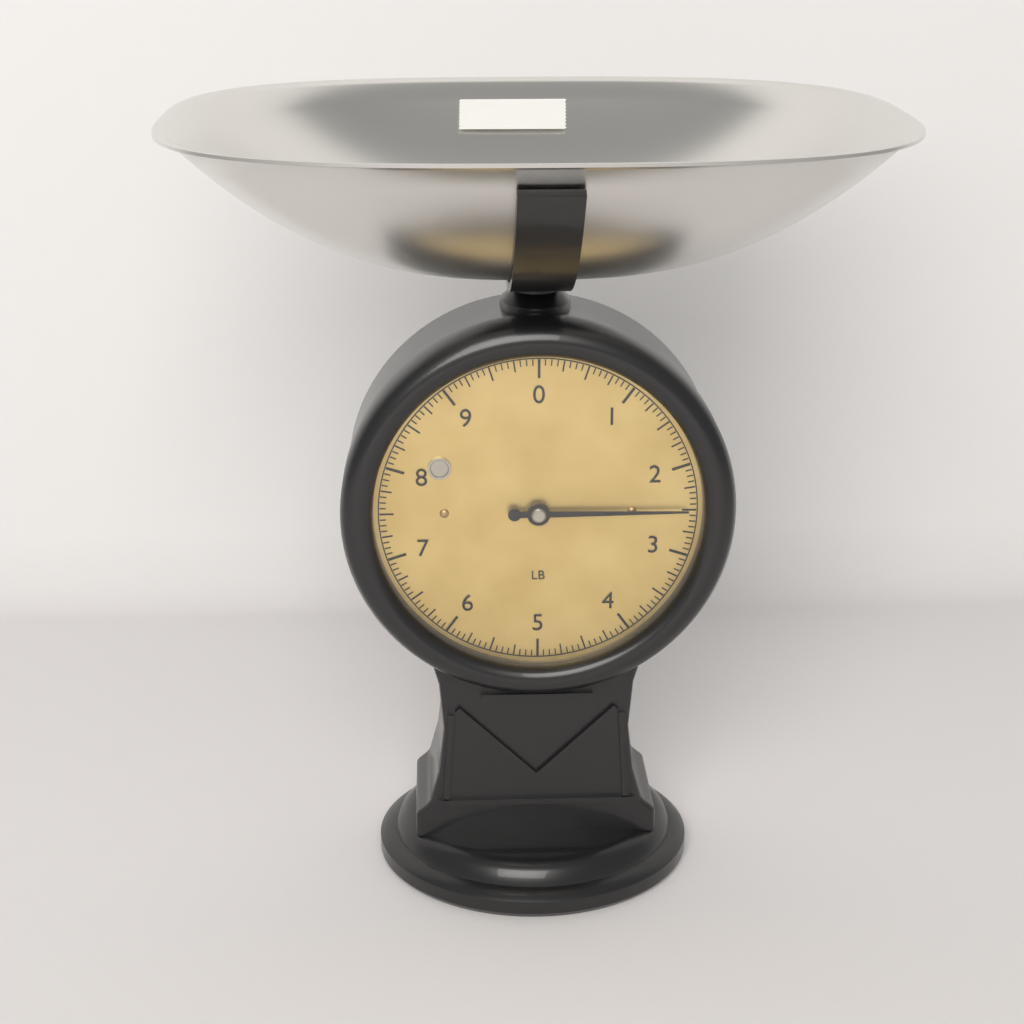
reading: 2.5000 lb
